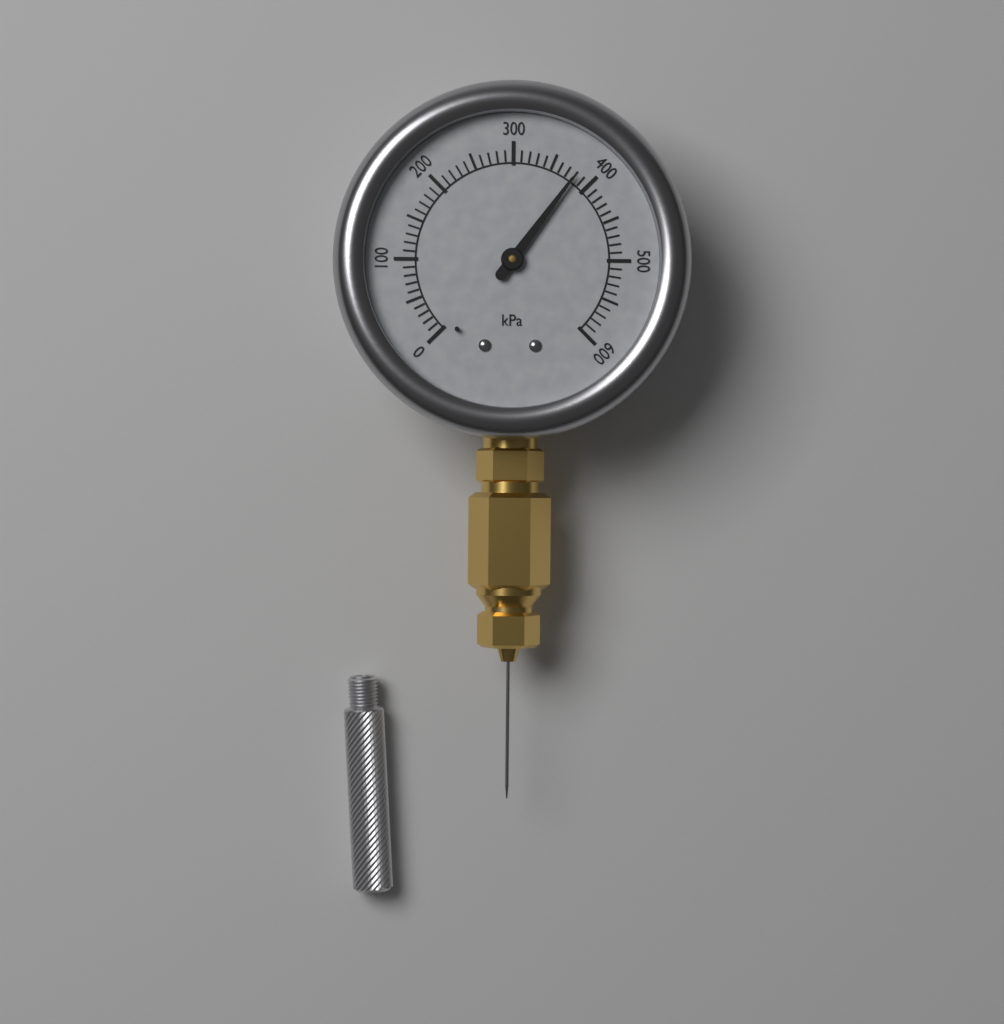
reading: 380 kPa
